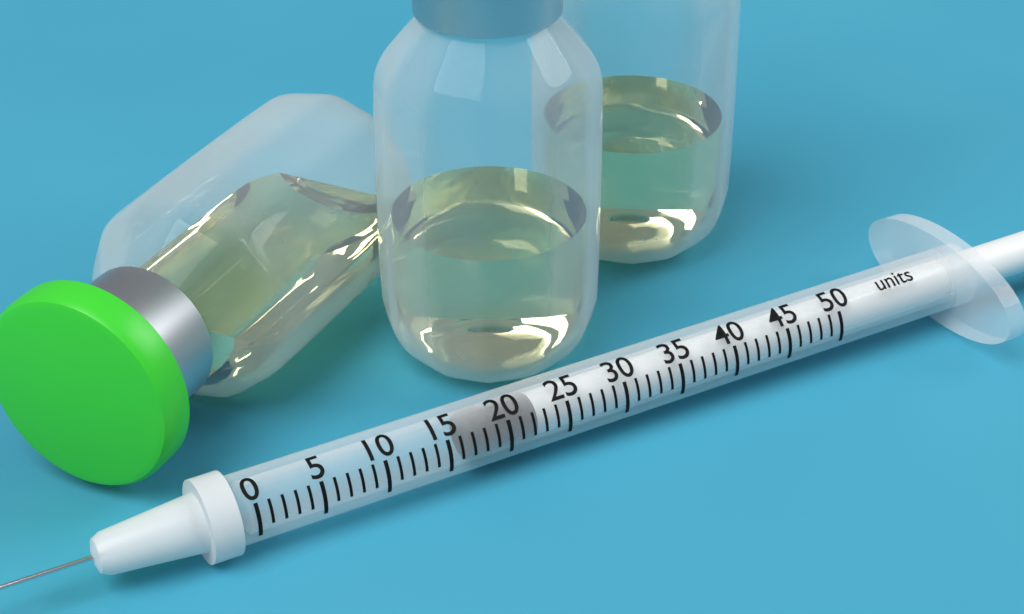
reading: 17 units
